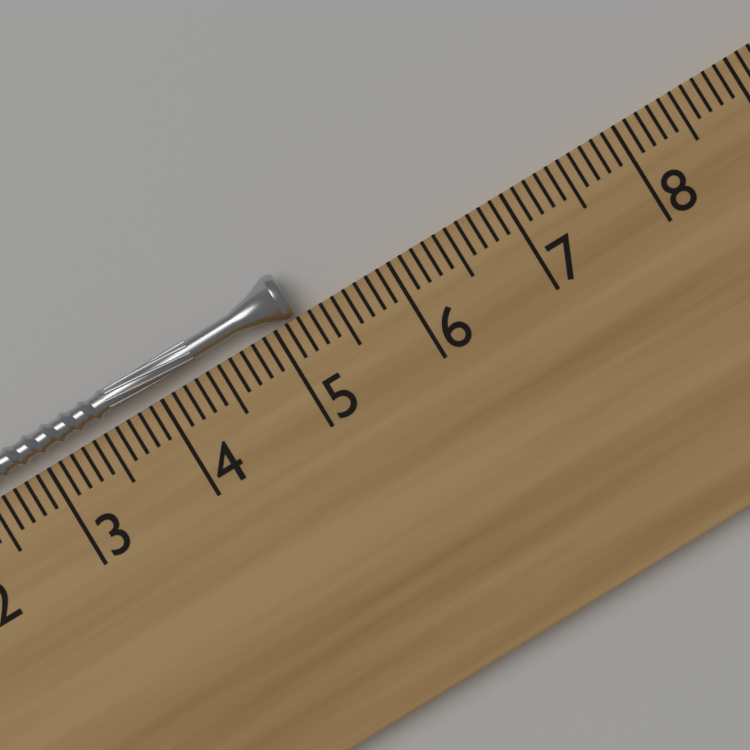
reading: 5.2 cm
